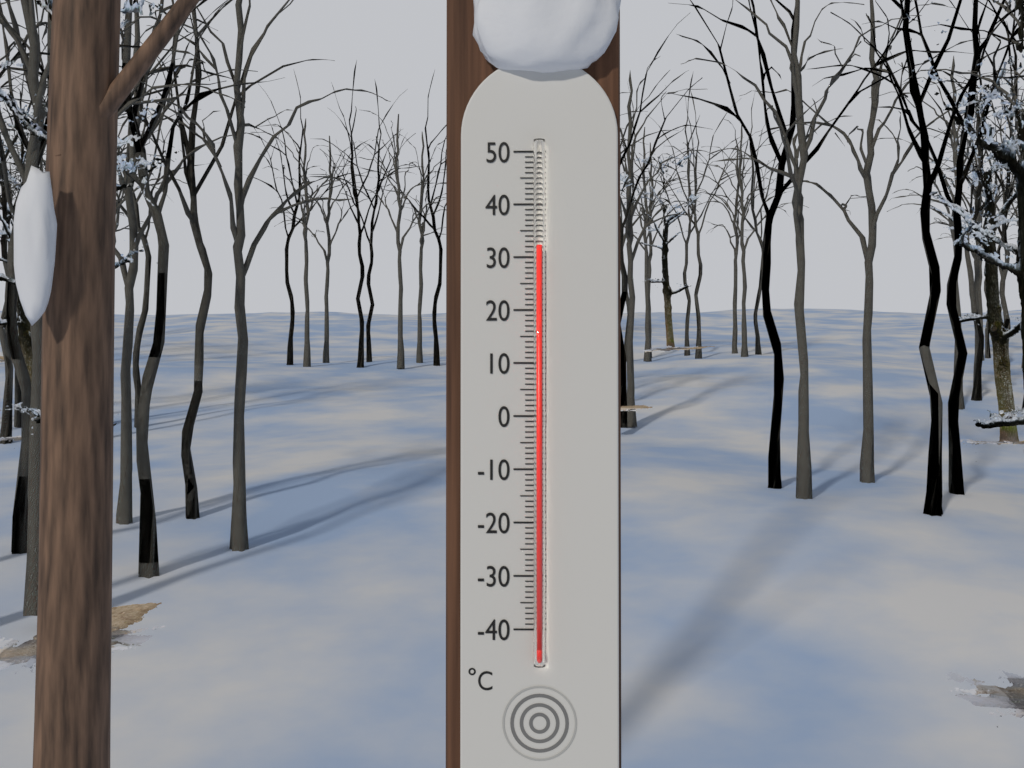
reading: 32 °C
